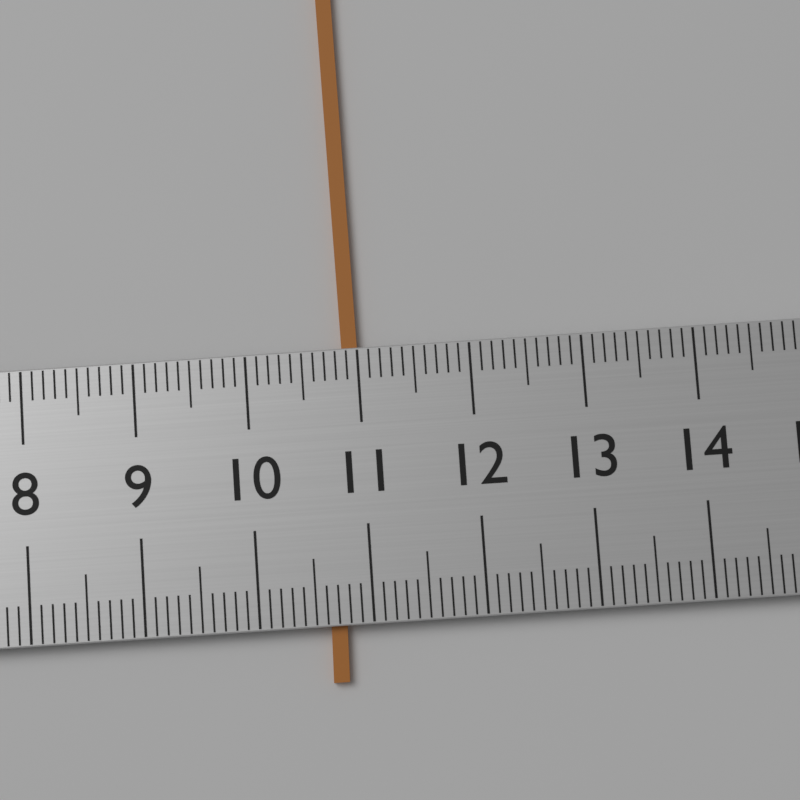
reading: 11.0 (no unit)
